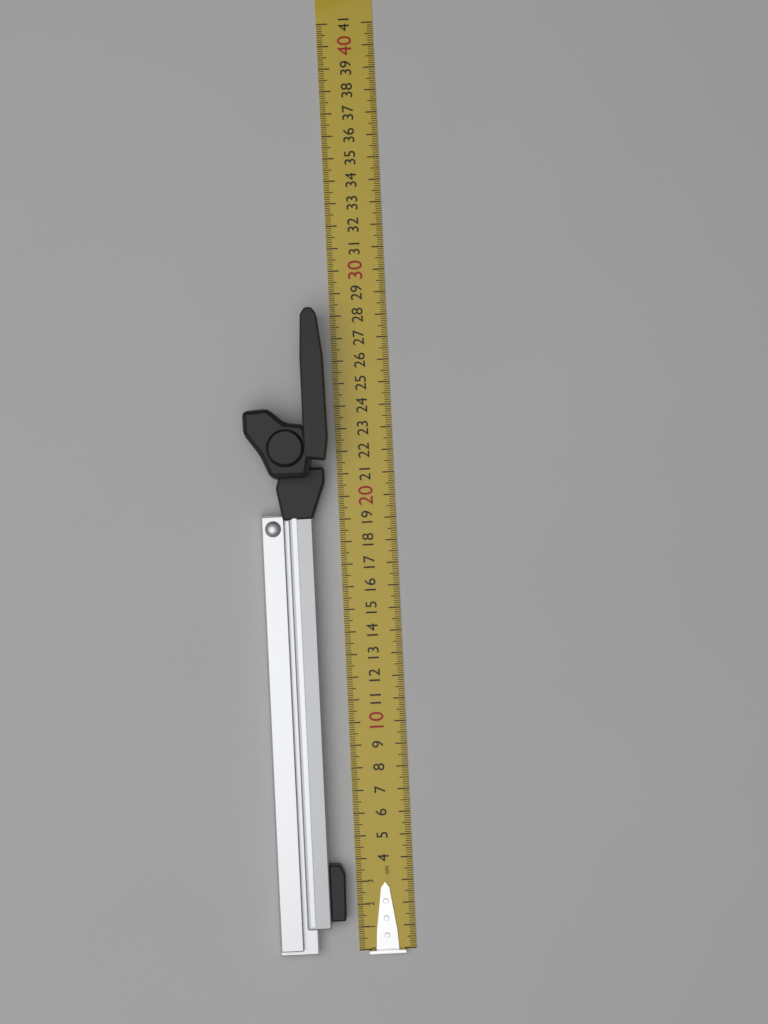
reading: 28.2 cm
